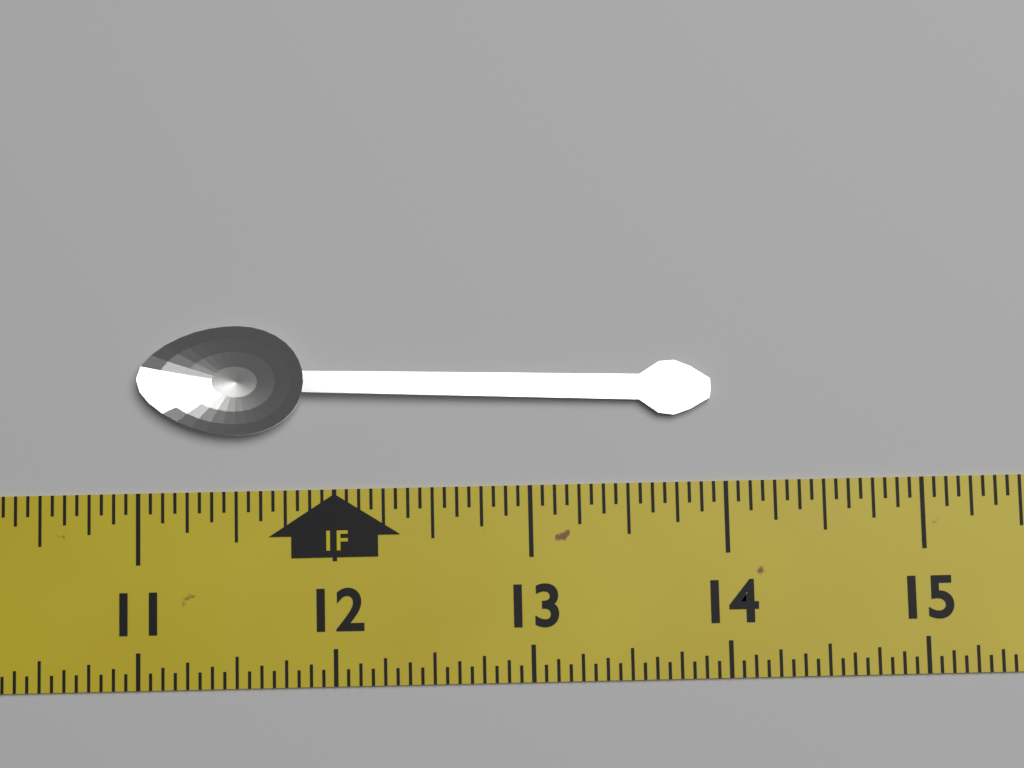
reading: 13.9375 in
